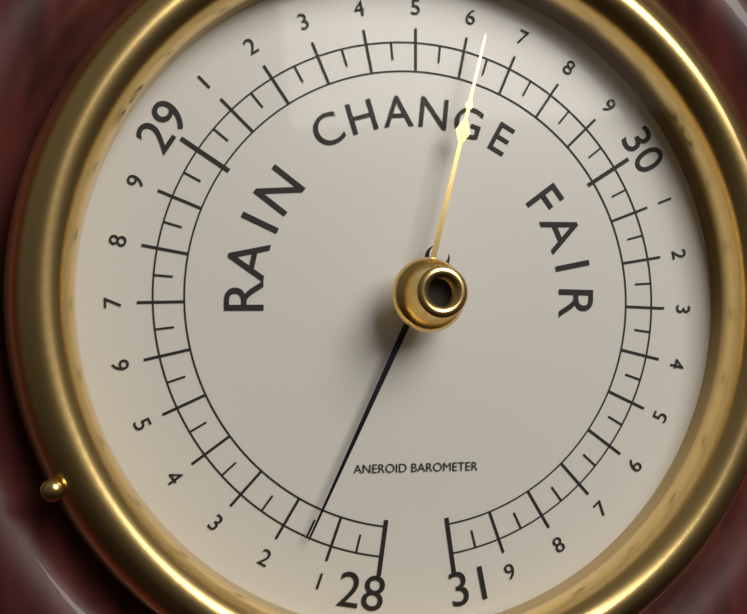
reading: 28.15 (no unit)
